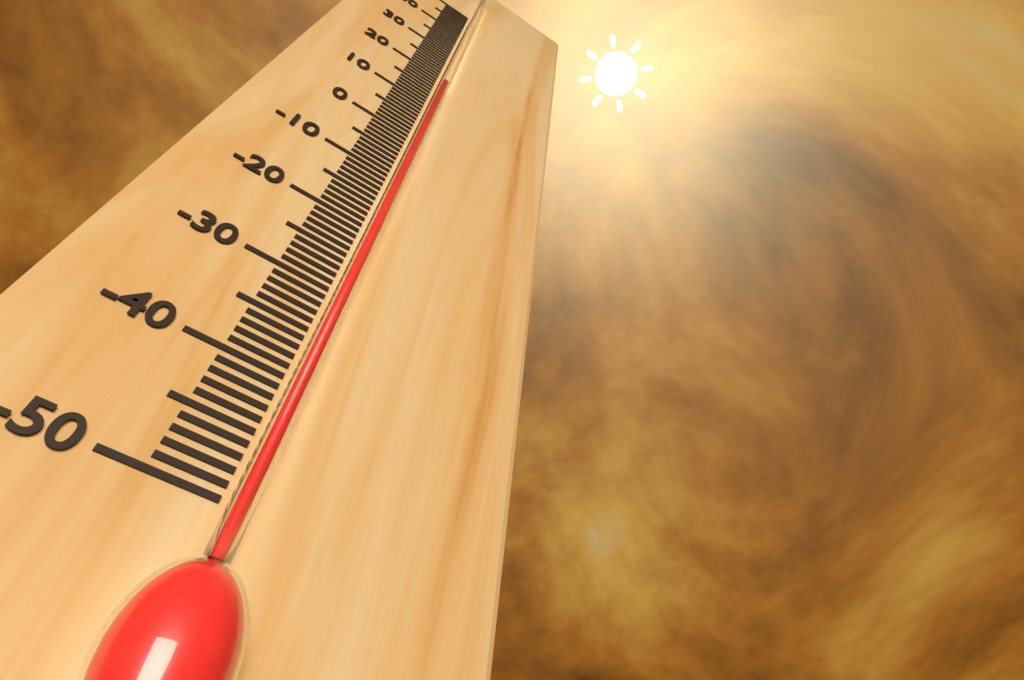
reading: 17 °C
